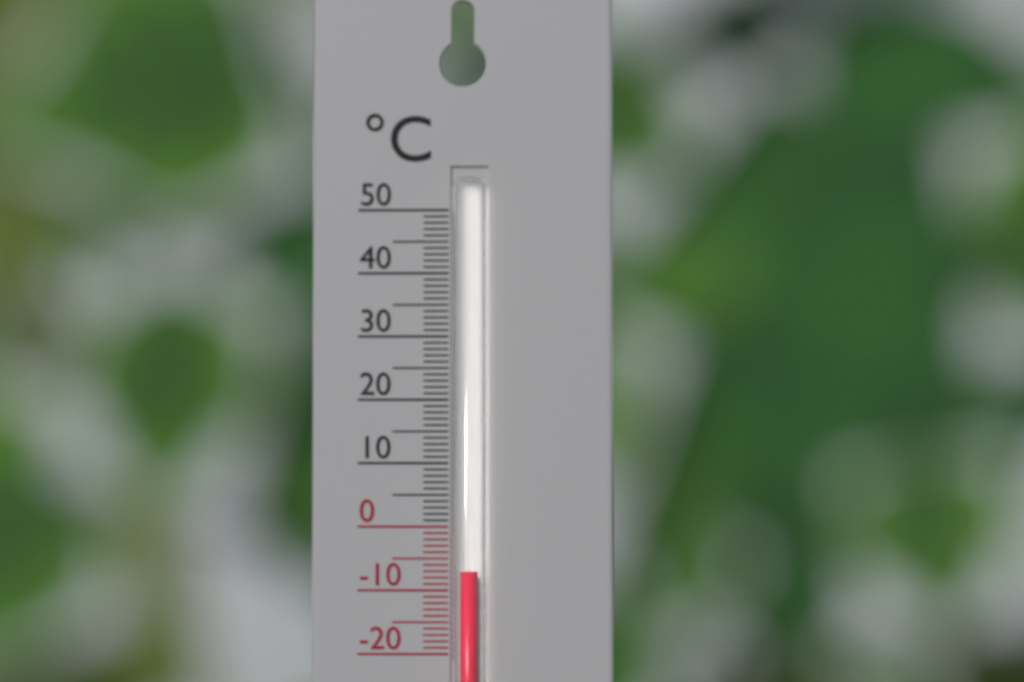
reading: -7 °C
